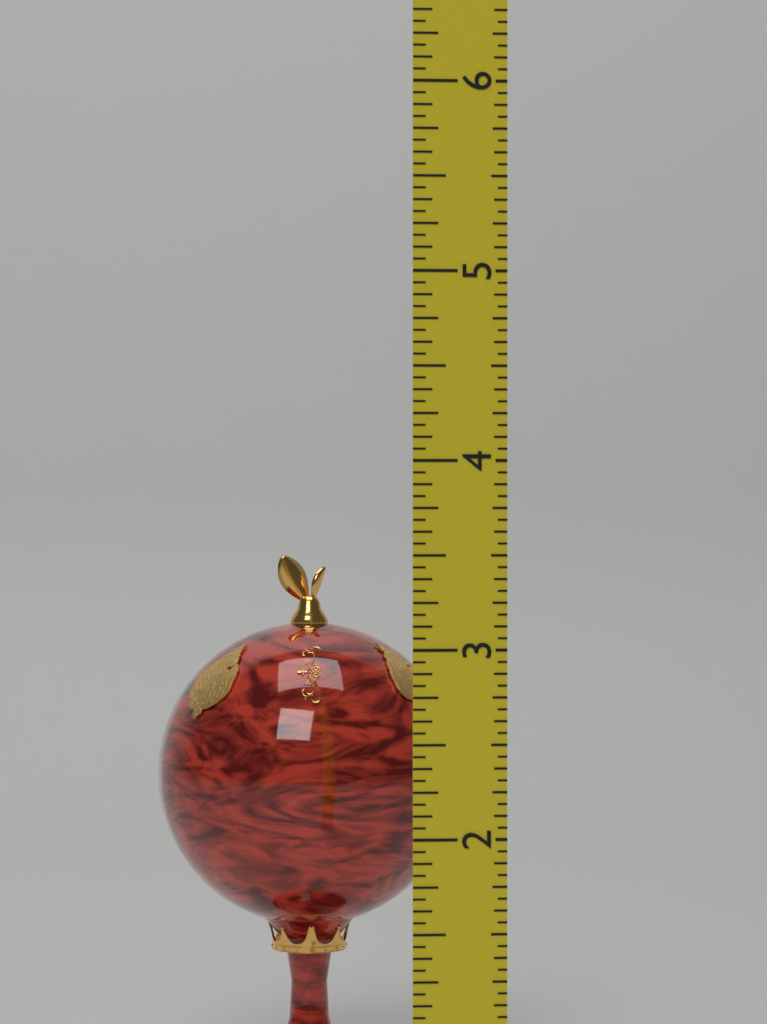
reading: 3.4375 (no unit)
